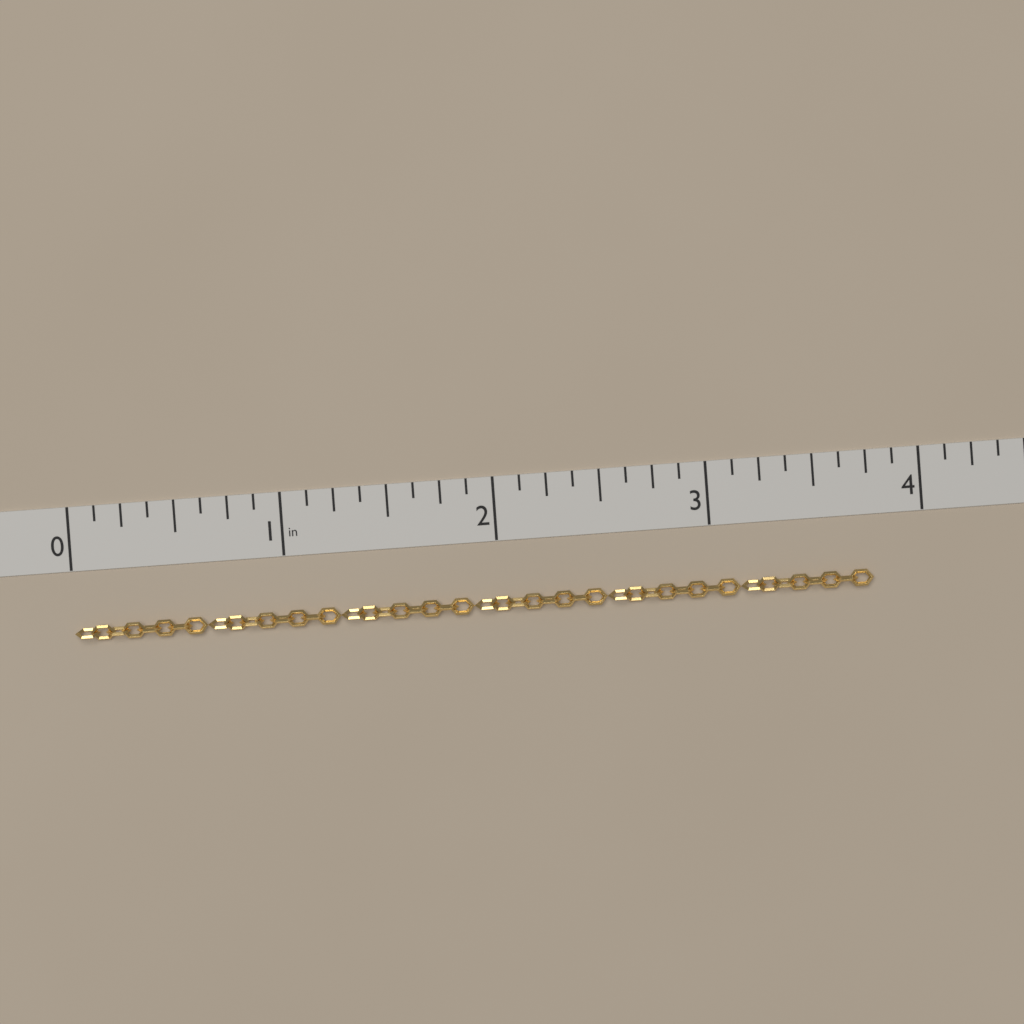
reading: 3.750 in
